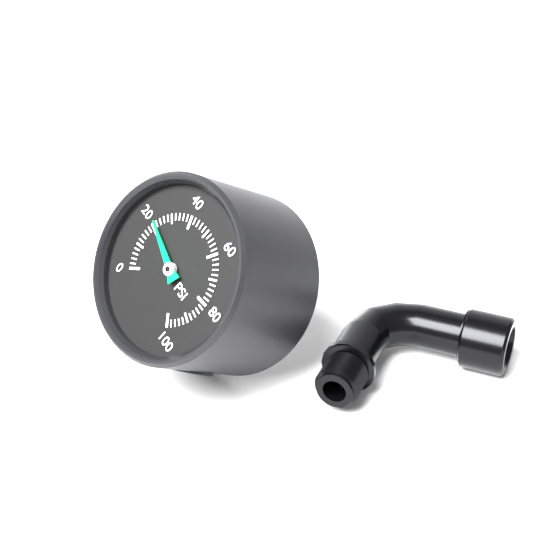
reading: 22 psi
